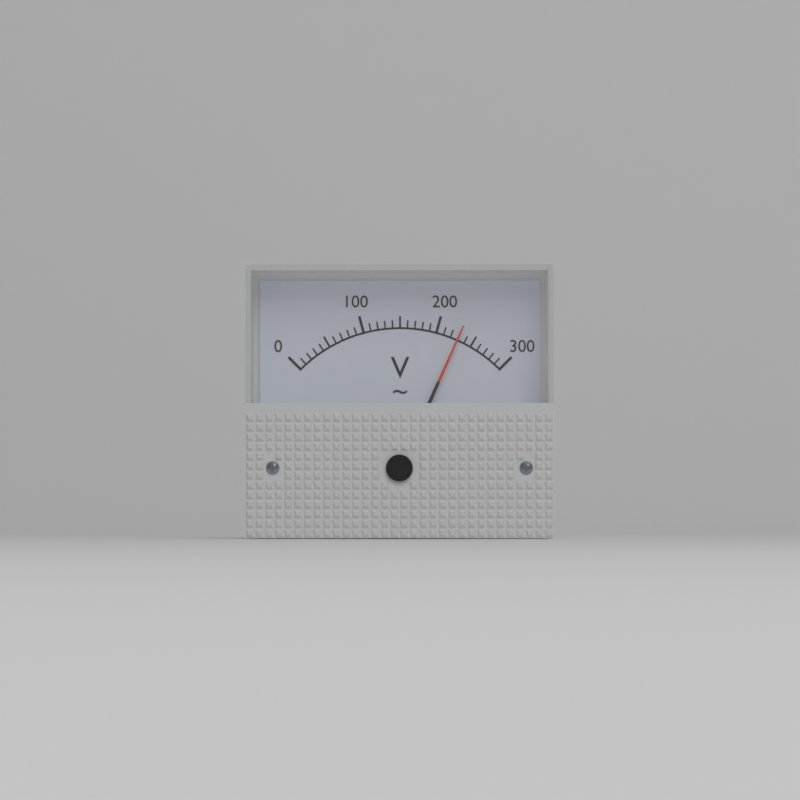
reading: 230 V
